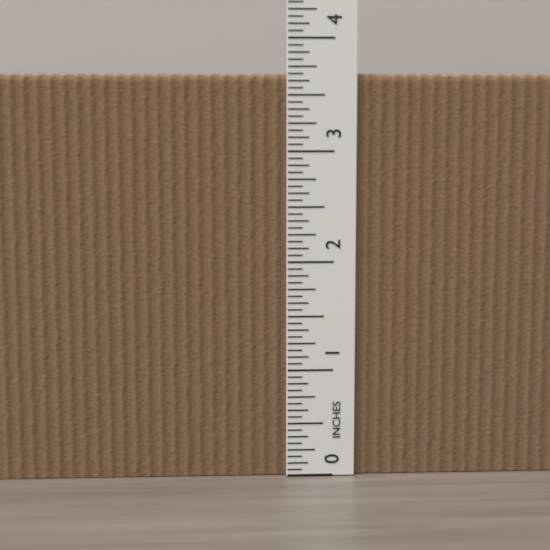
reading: 3.6875 in
